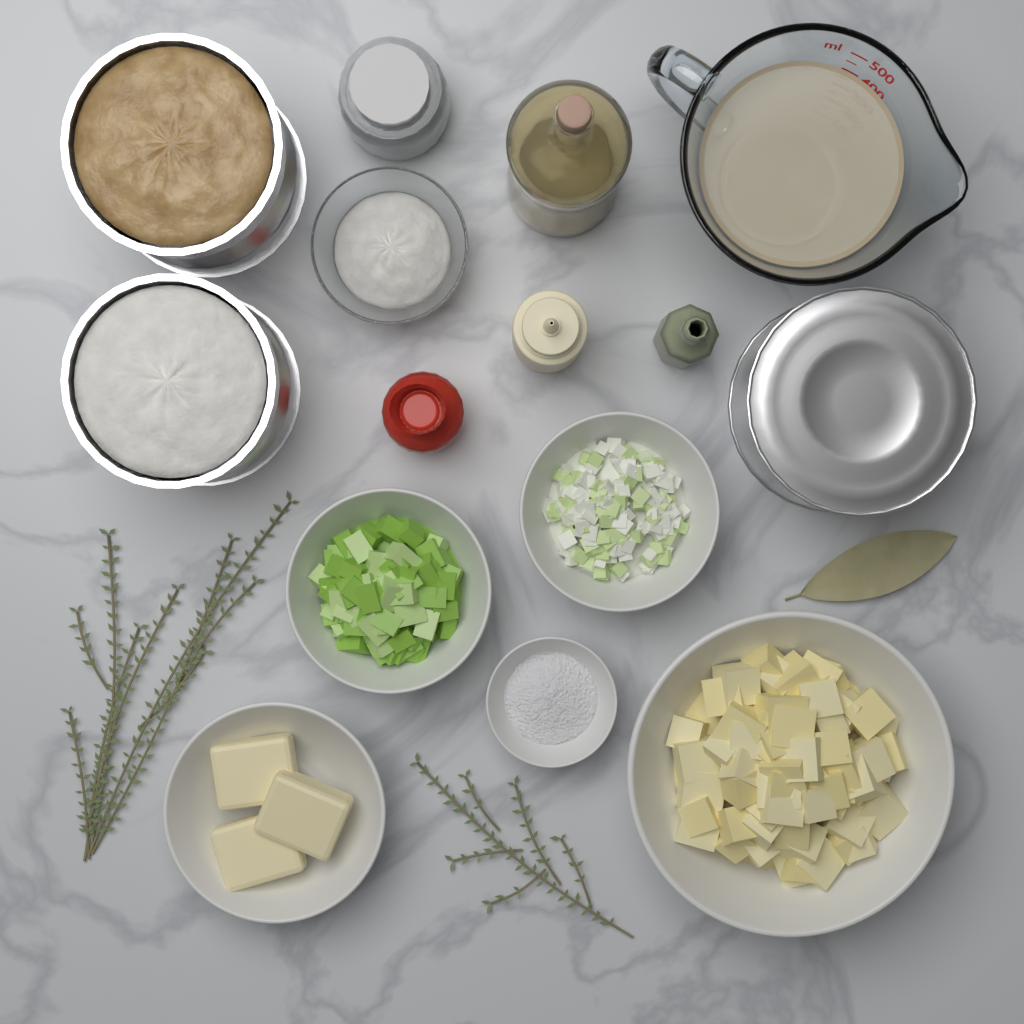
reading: 400 ml
